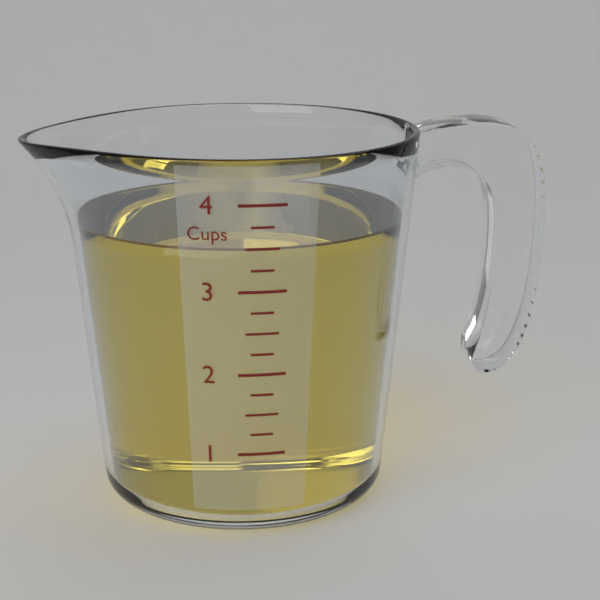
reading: 3.50 cups
